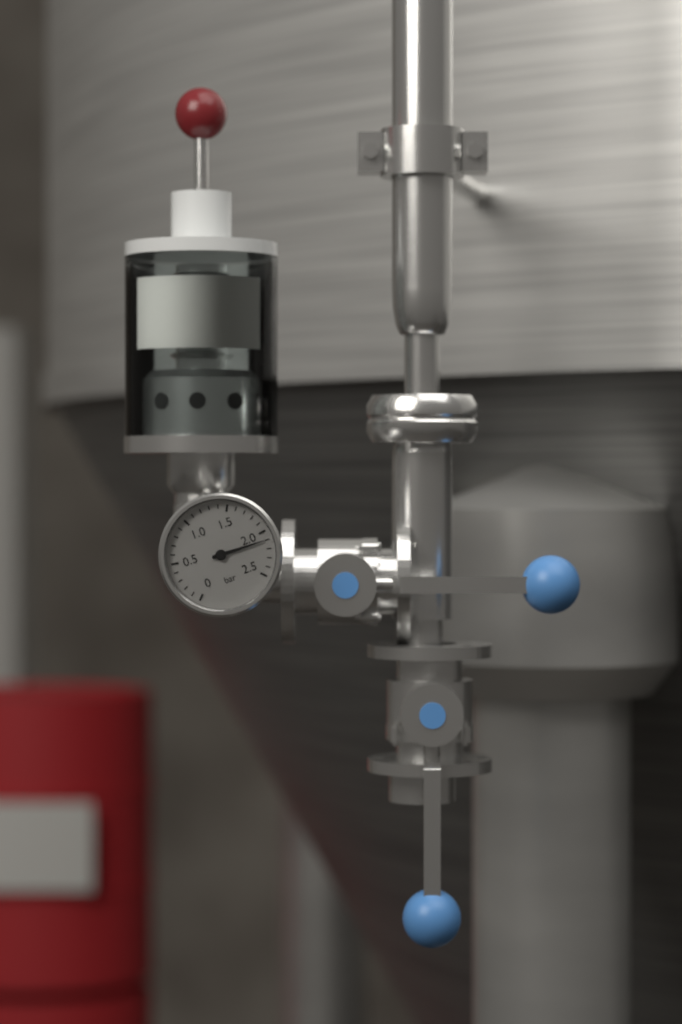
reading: 2.1 bar
